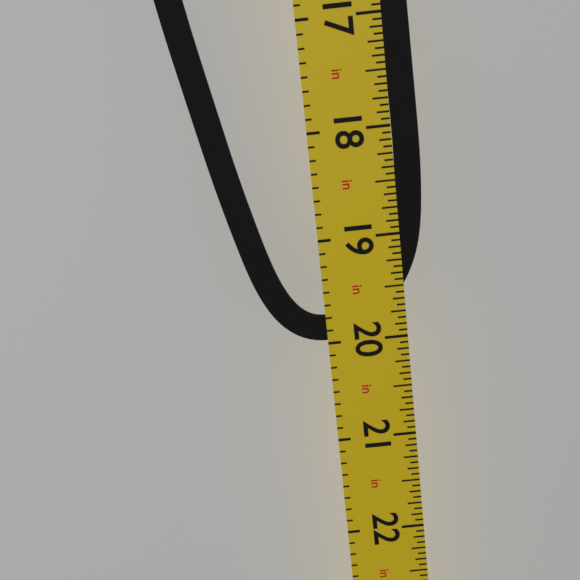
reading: 20.0000 in
